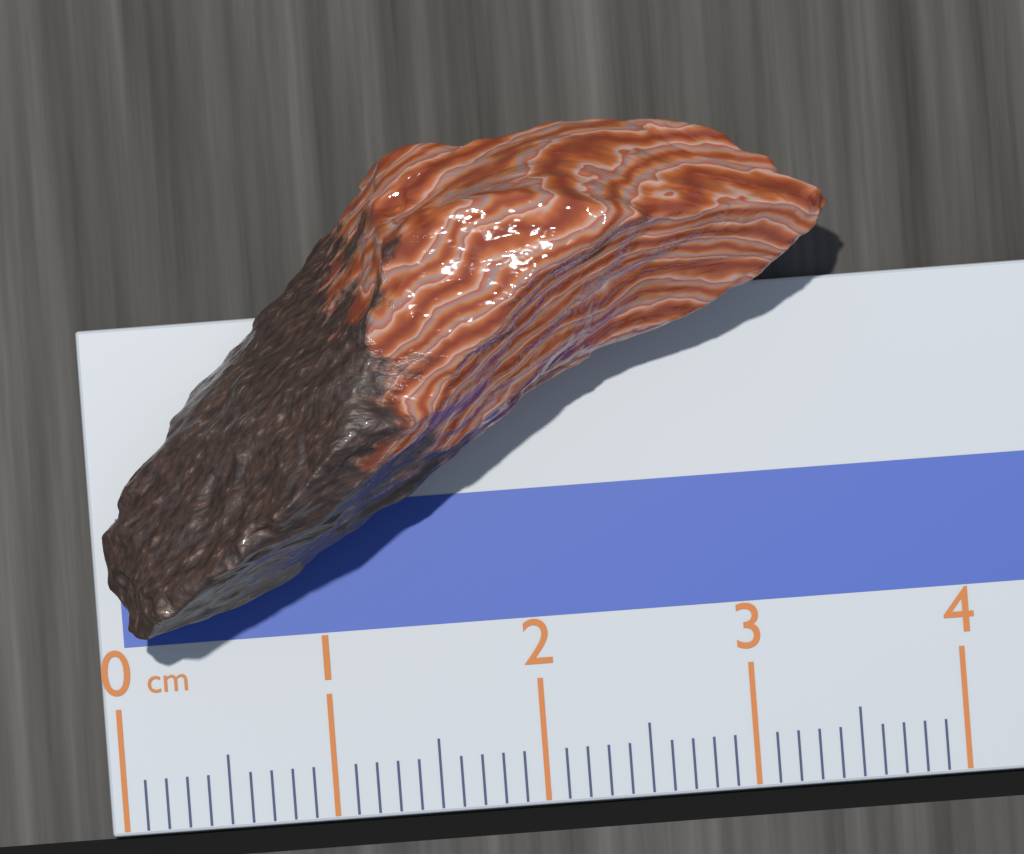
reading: 3.5 cm
